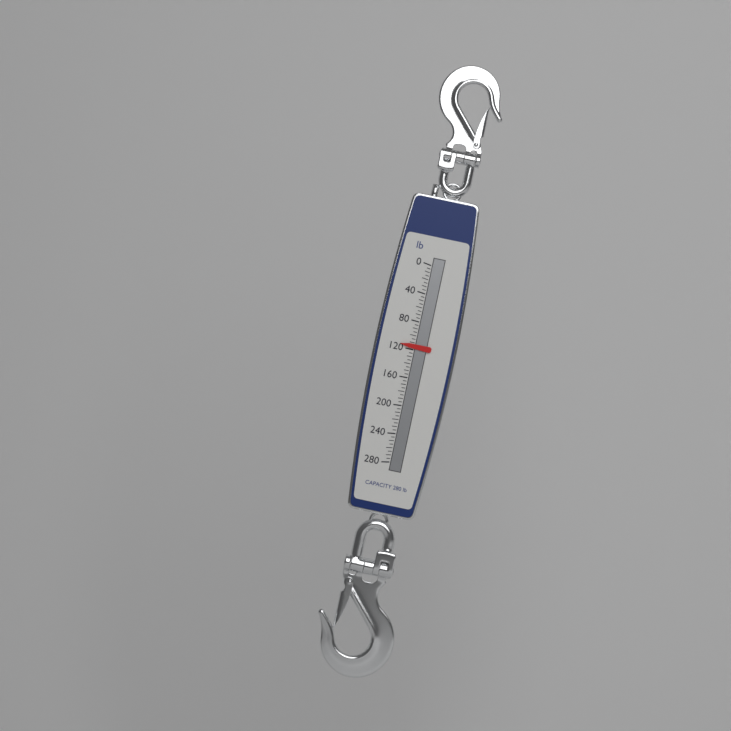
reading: 115 lb
